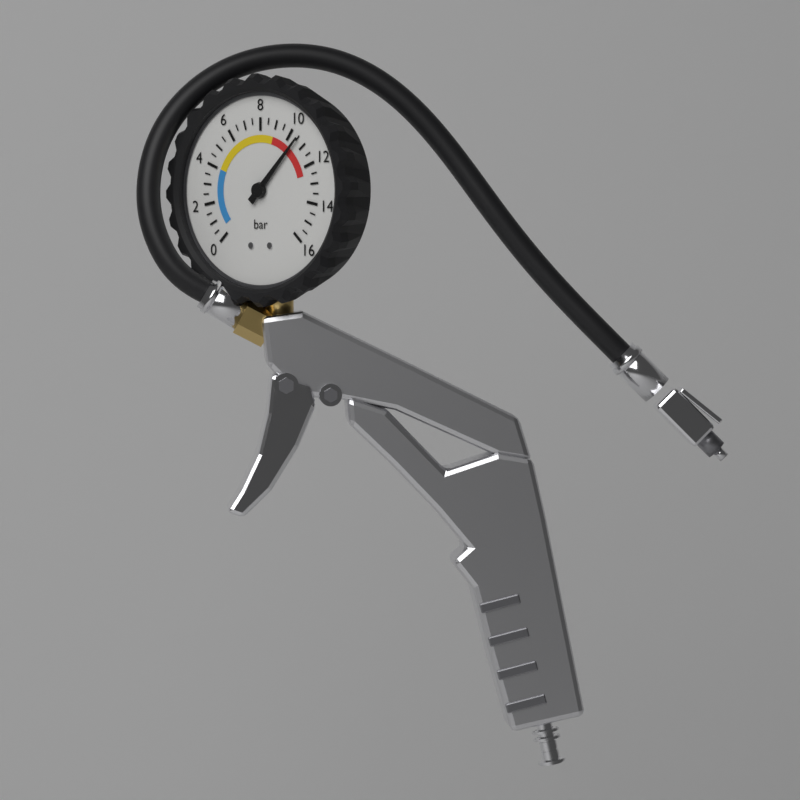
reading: 10.5 bar
